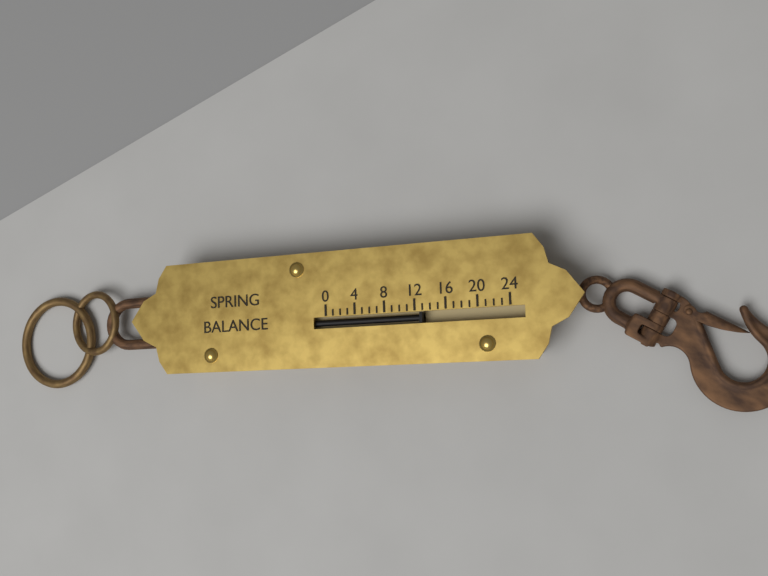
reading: 13 (no unit)
